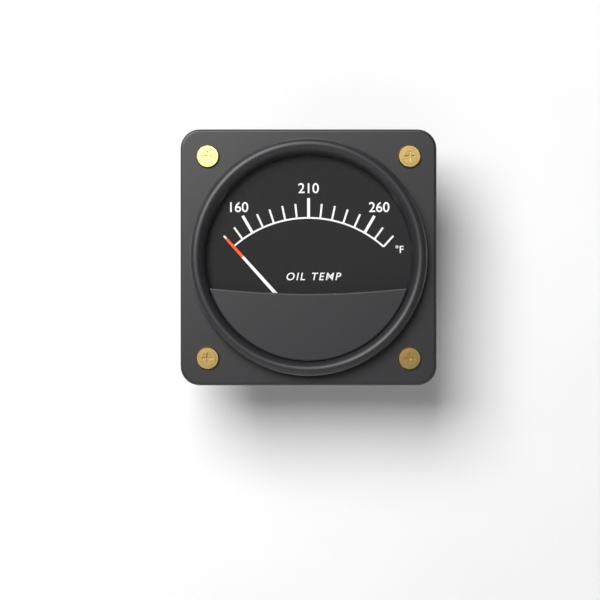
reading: 140 °F
